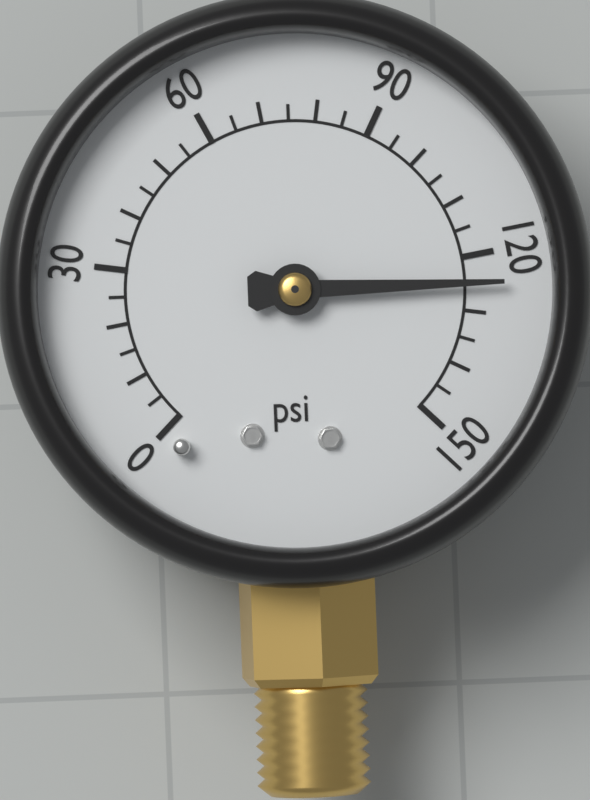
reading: 125 psi
